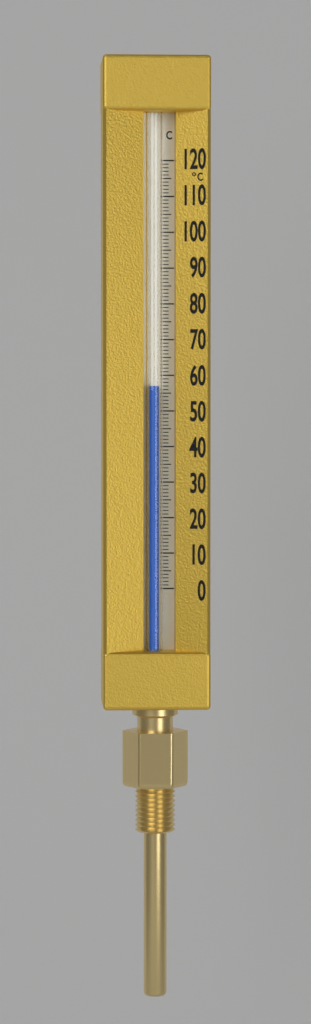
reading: 57 °C
